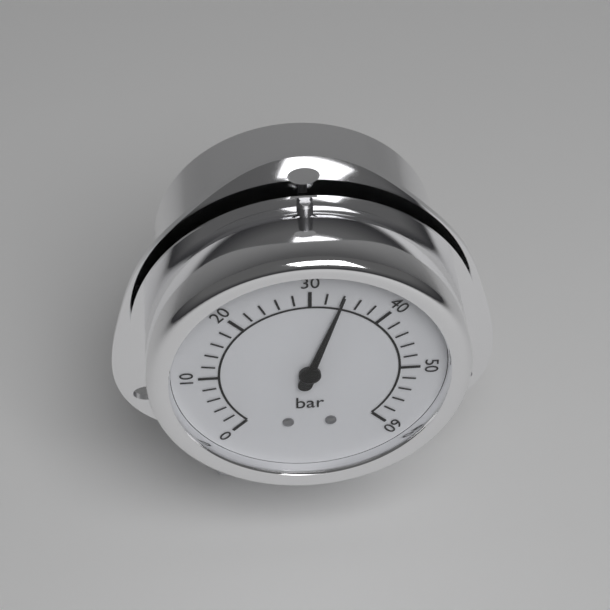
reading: 34 bar
